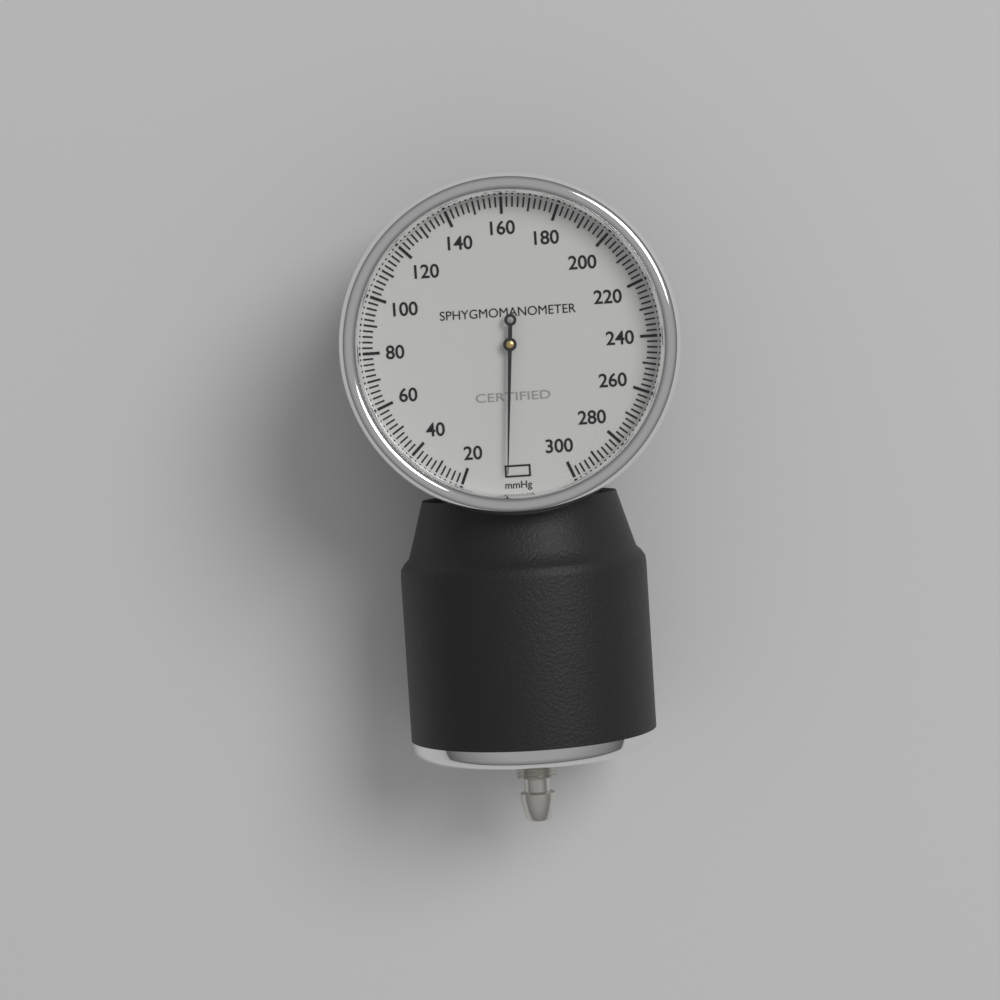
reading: 4 mmHg
